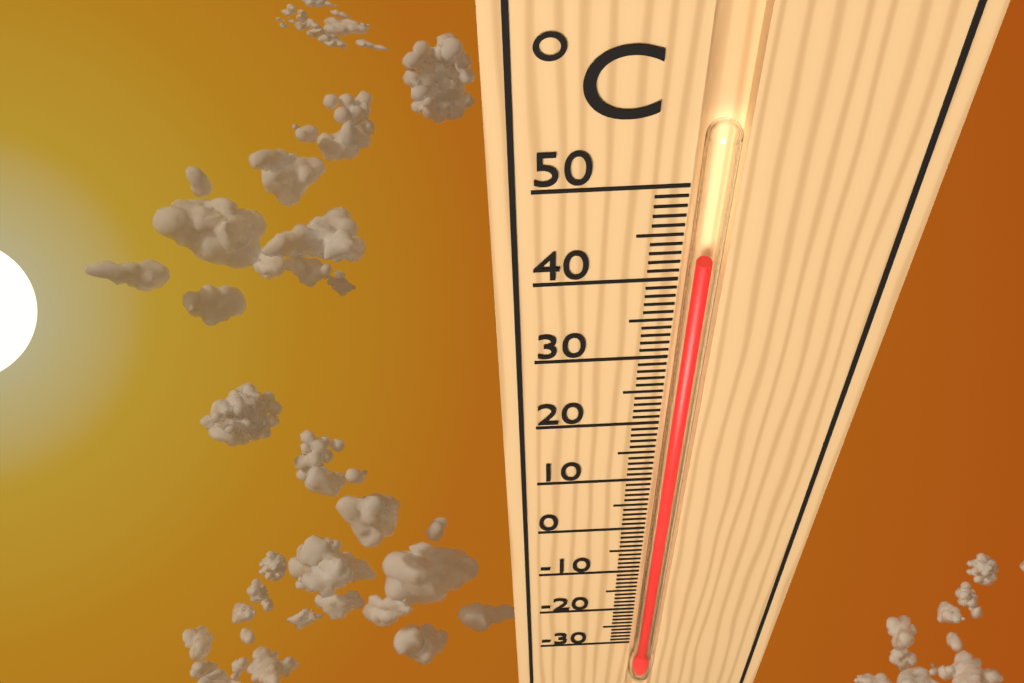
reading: 42 °C
